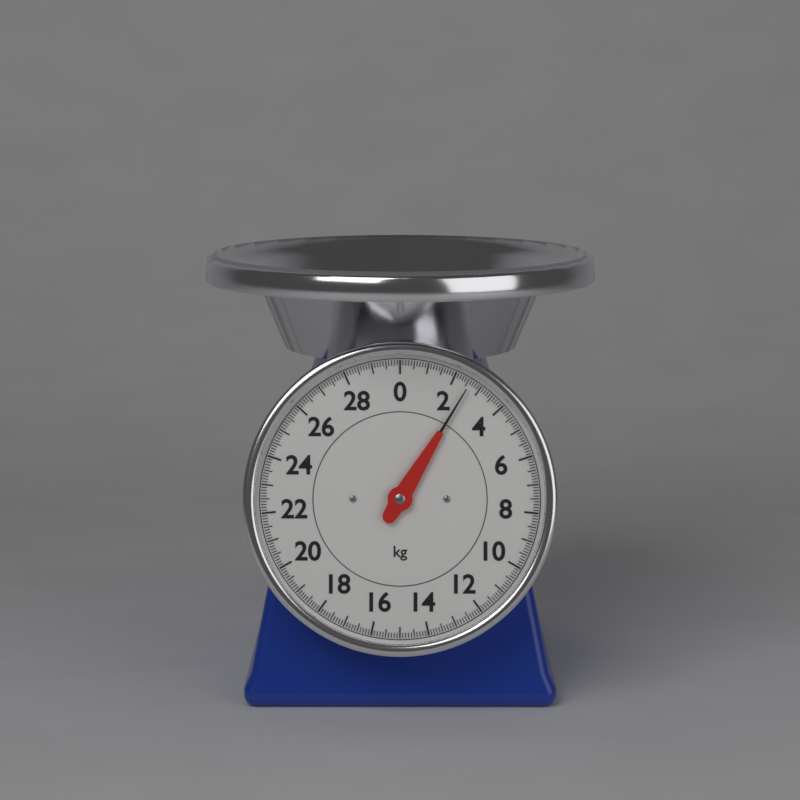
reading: 2.6 kg
